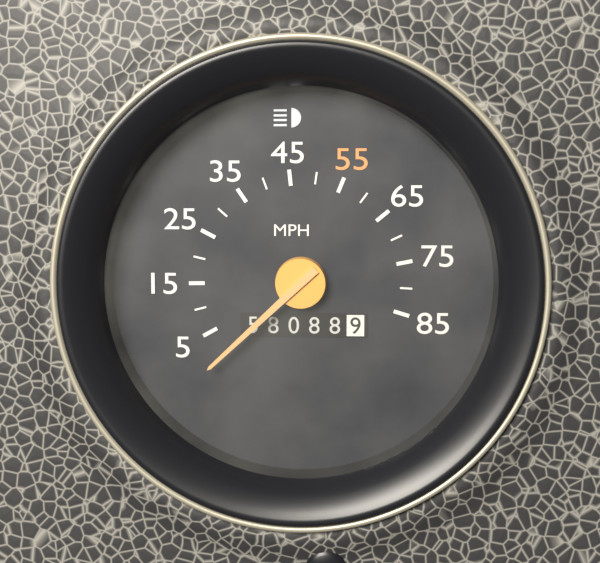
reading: 0 MPH
